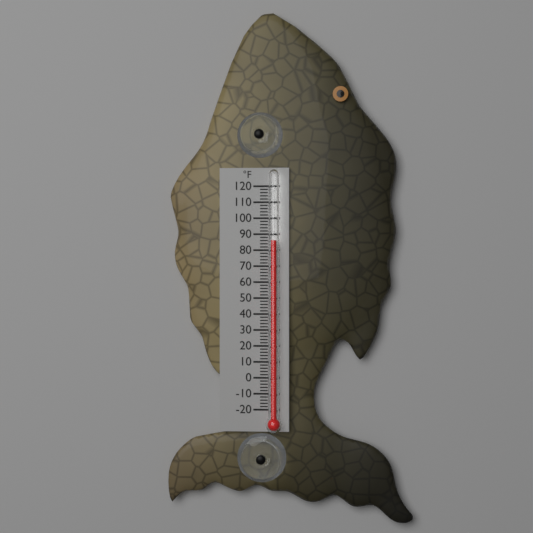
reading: 86 °F
